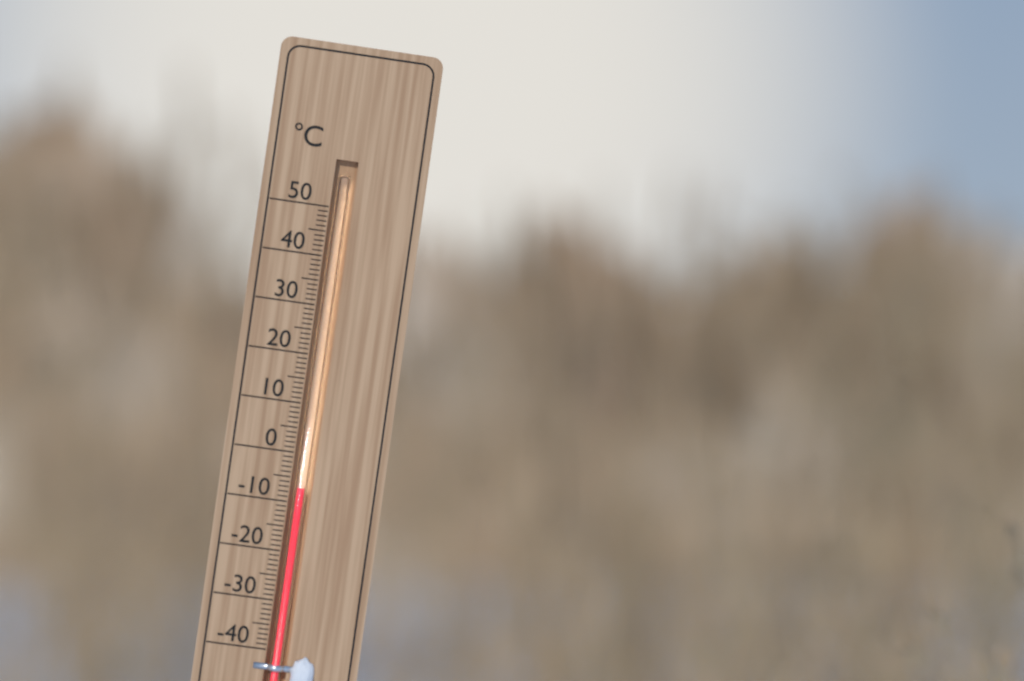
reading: -7 °C
